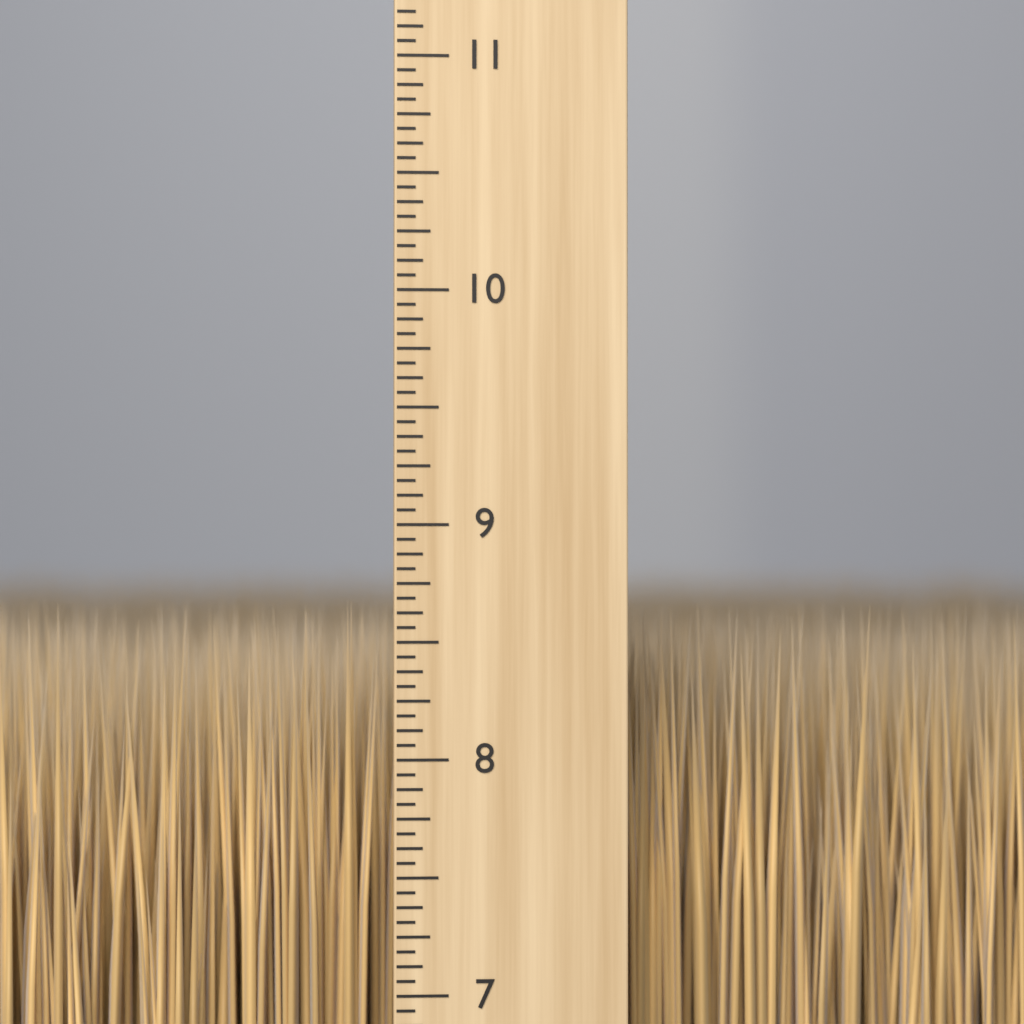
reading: 8.6875 inch
